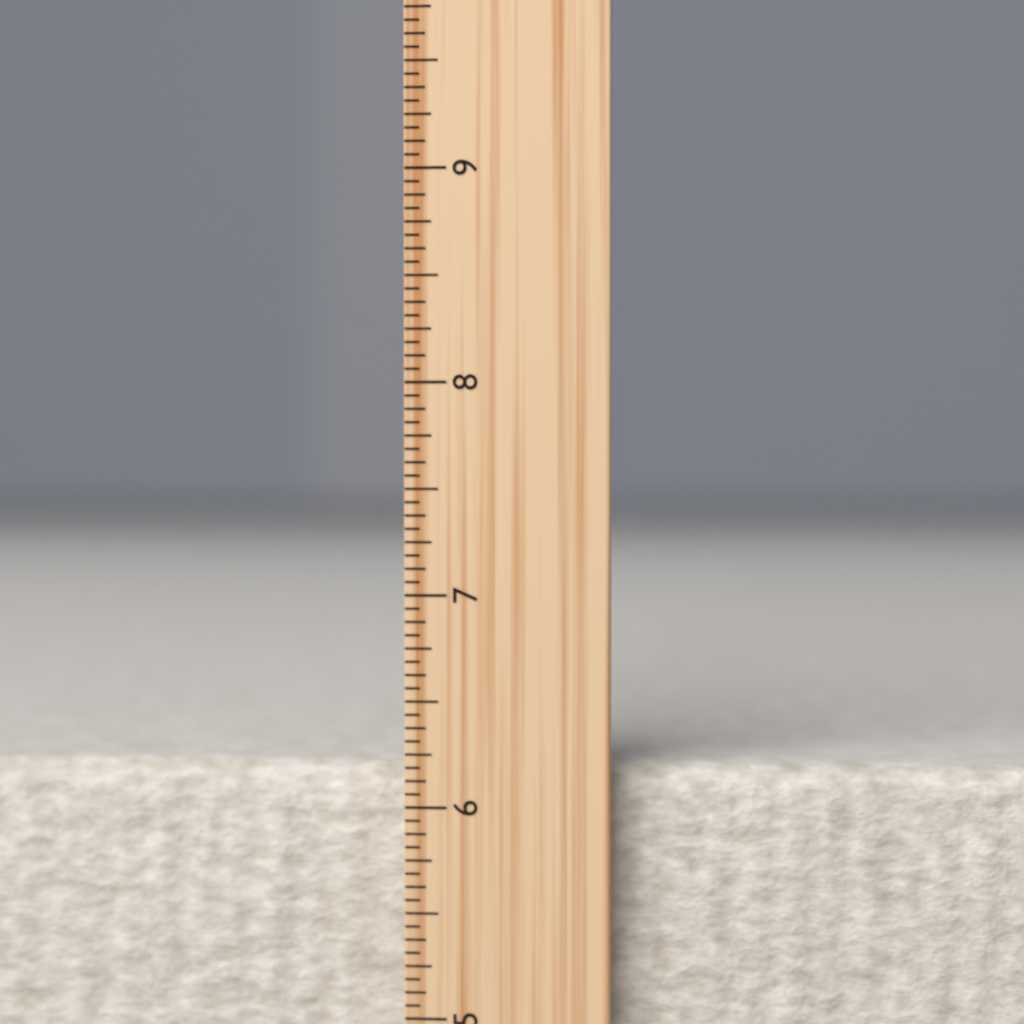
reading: 6.1875 inch
